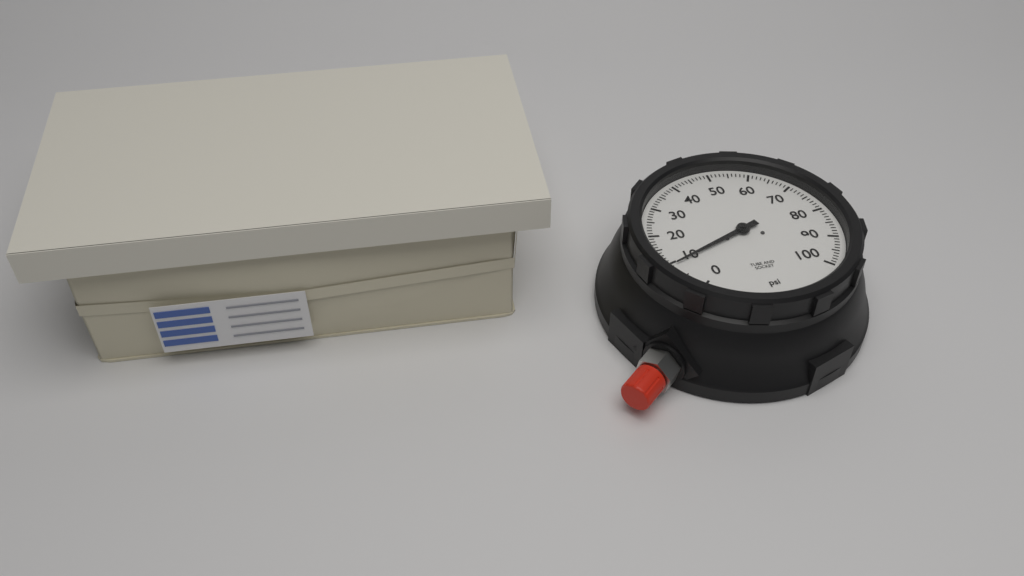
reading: 9 psi
